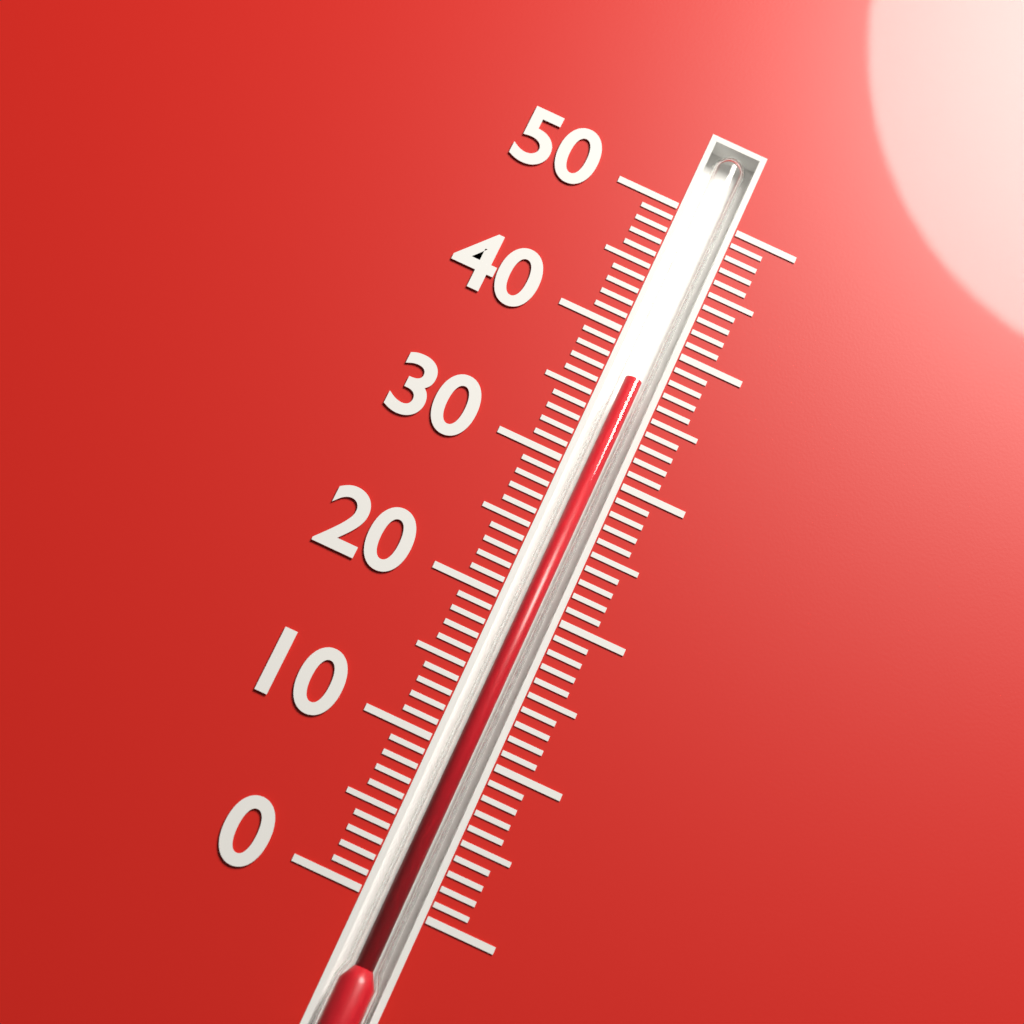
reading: 37 (no unit)
